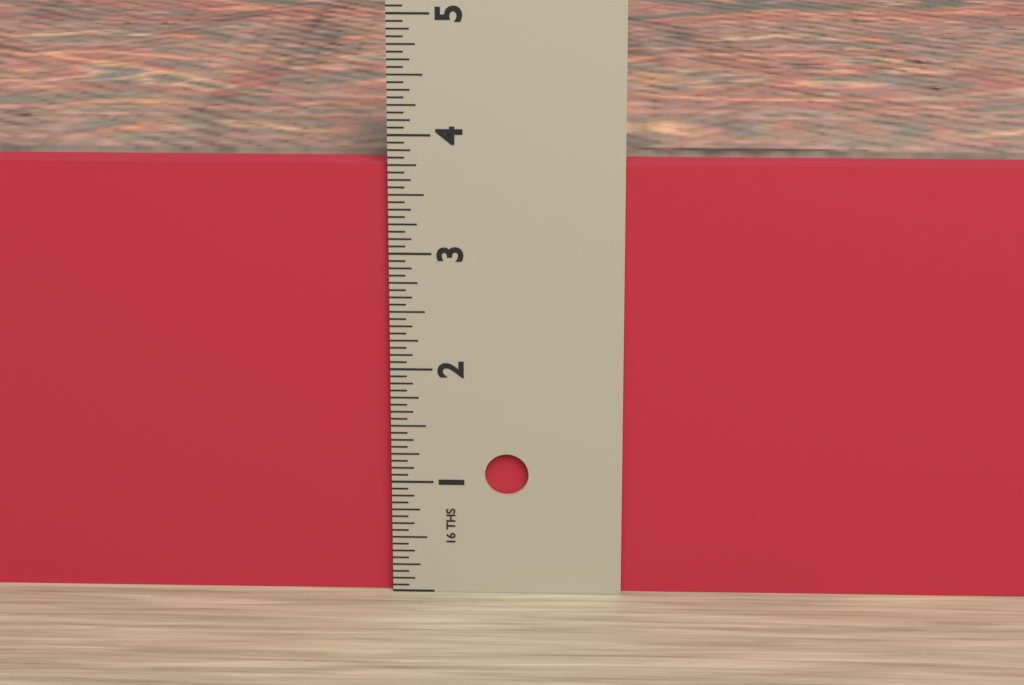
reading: 3.7500 in
